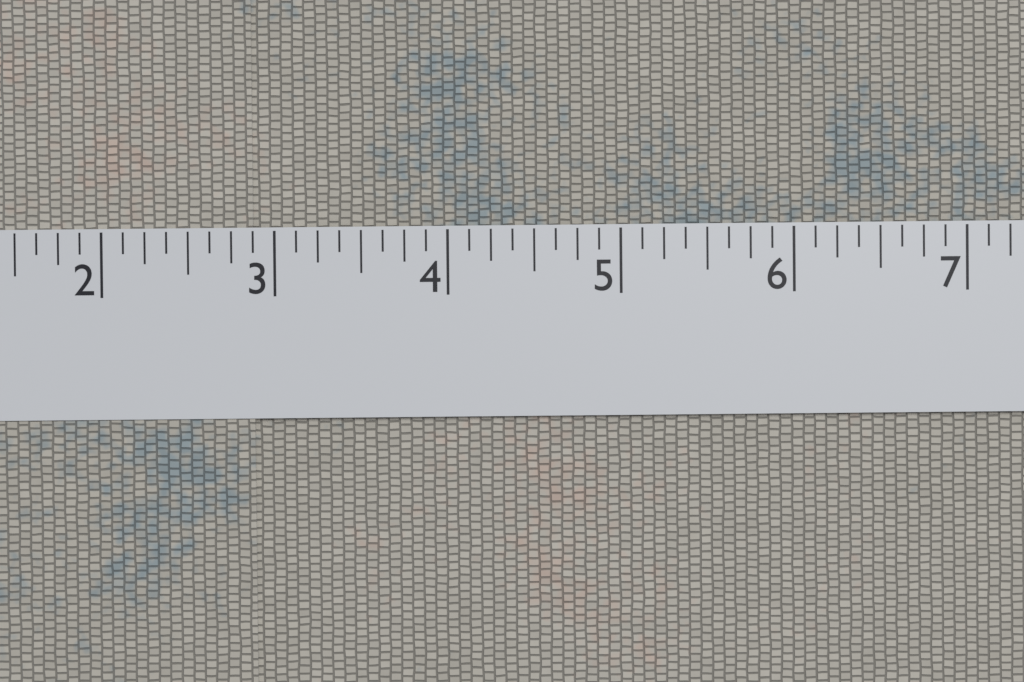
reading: 2.875 in
